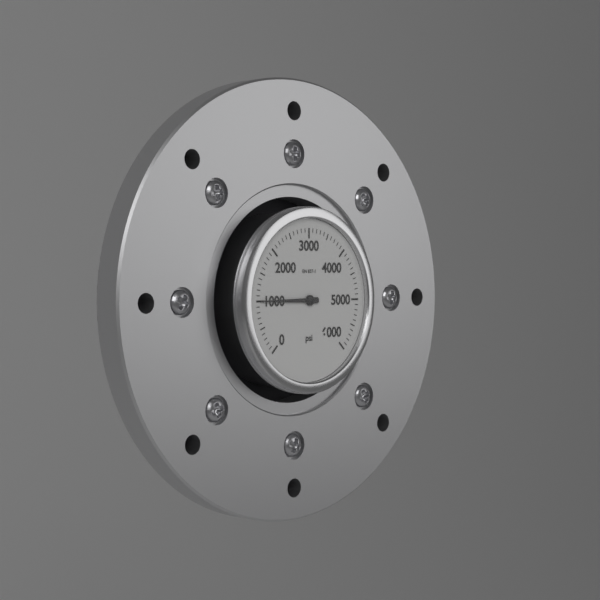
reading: 1000 psi
